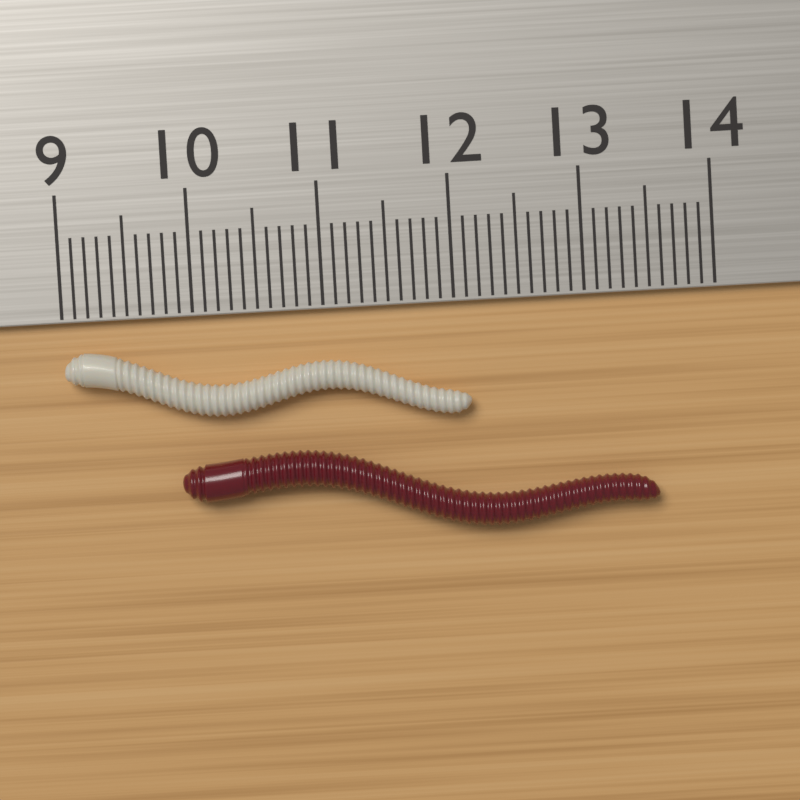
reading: 12.1 cm
